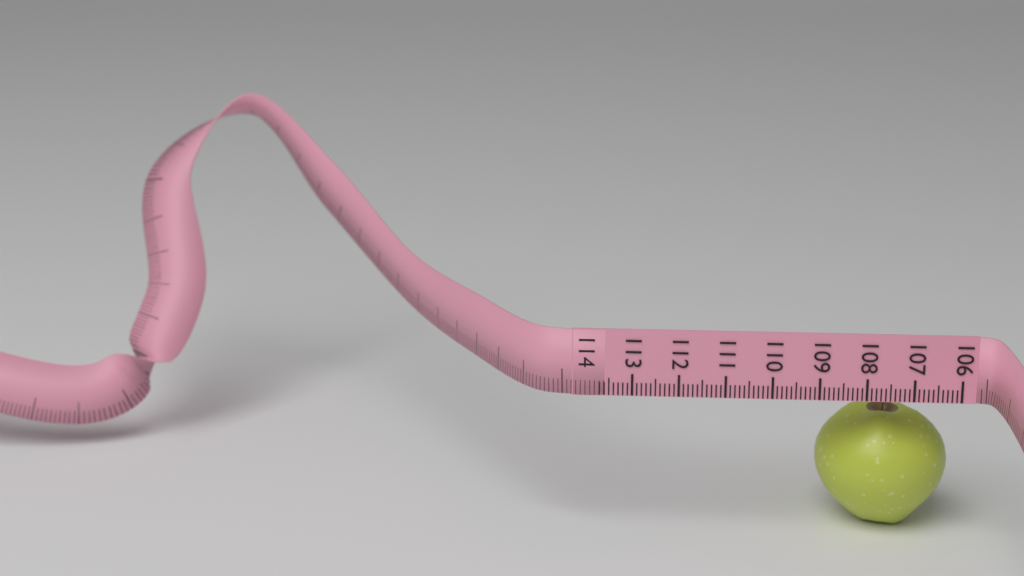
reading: 108.9 (no unit)
